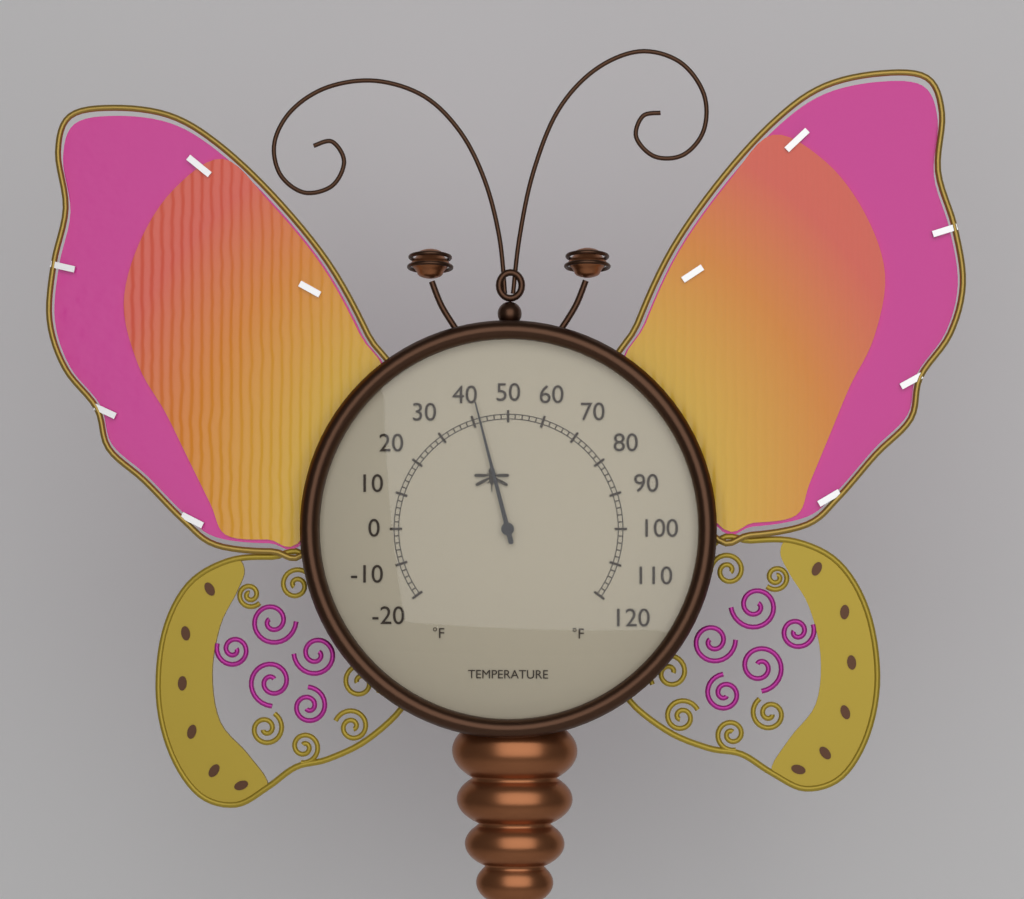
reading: 42 °F
